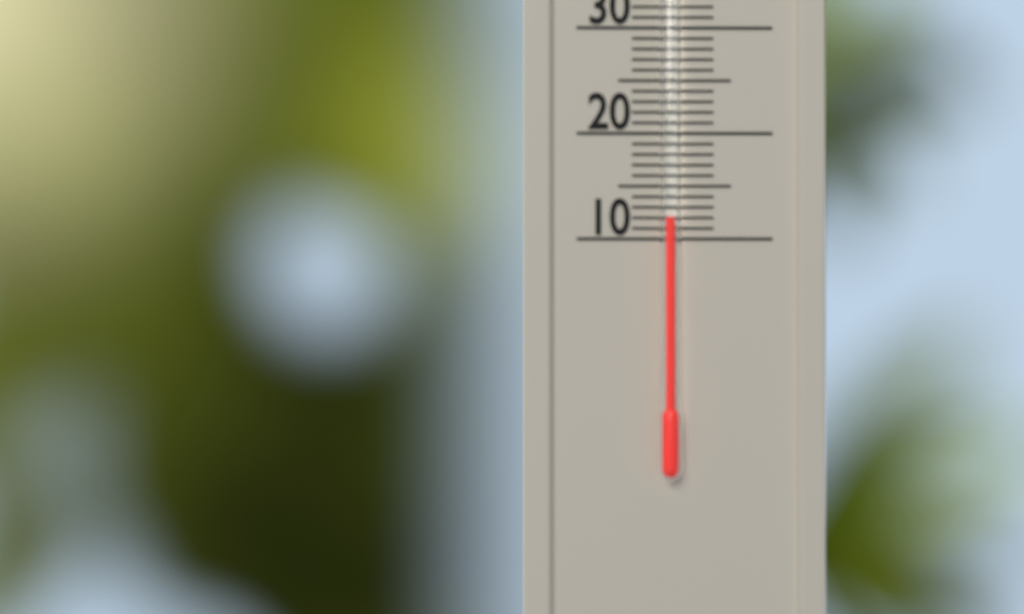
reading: 12 °C
